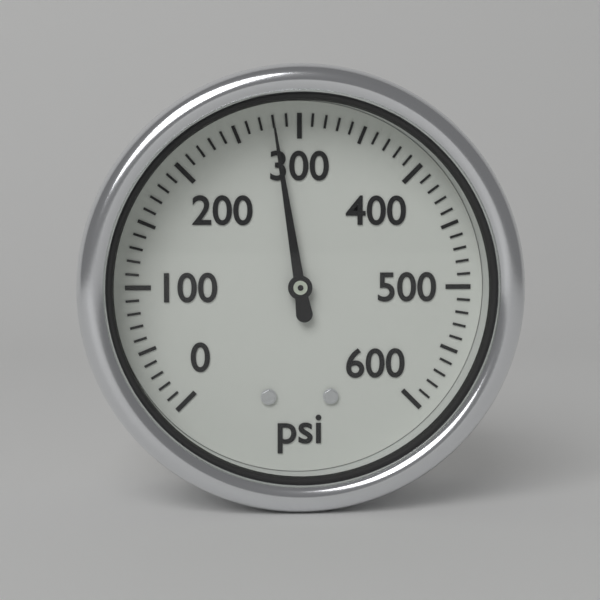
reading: 280 psi
